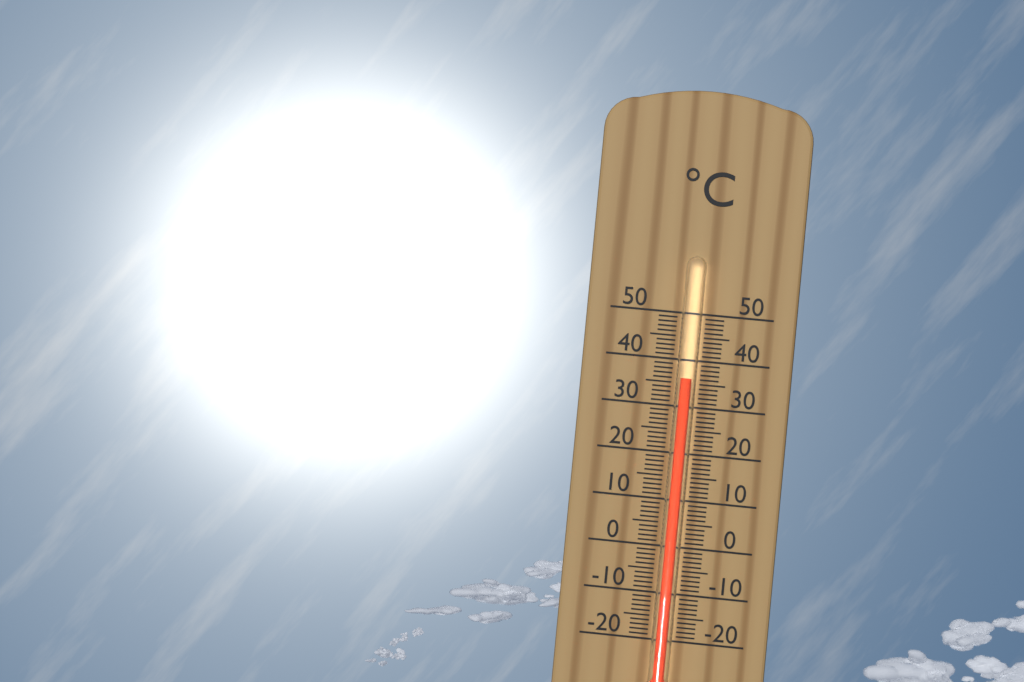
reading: 36 °C
